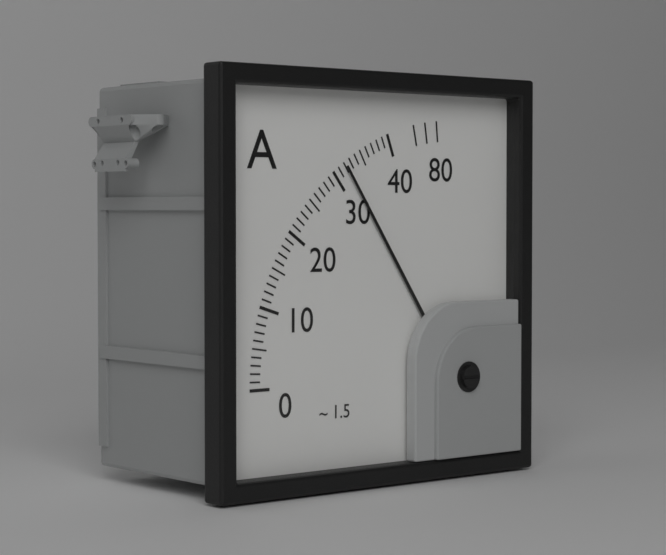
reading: 32 A
